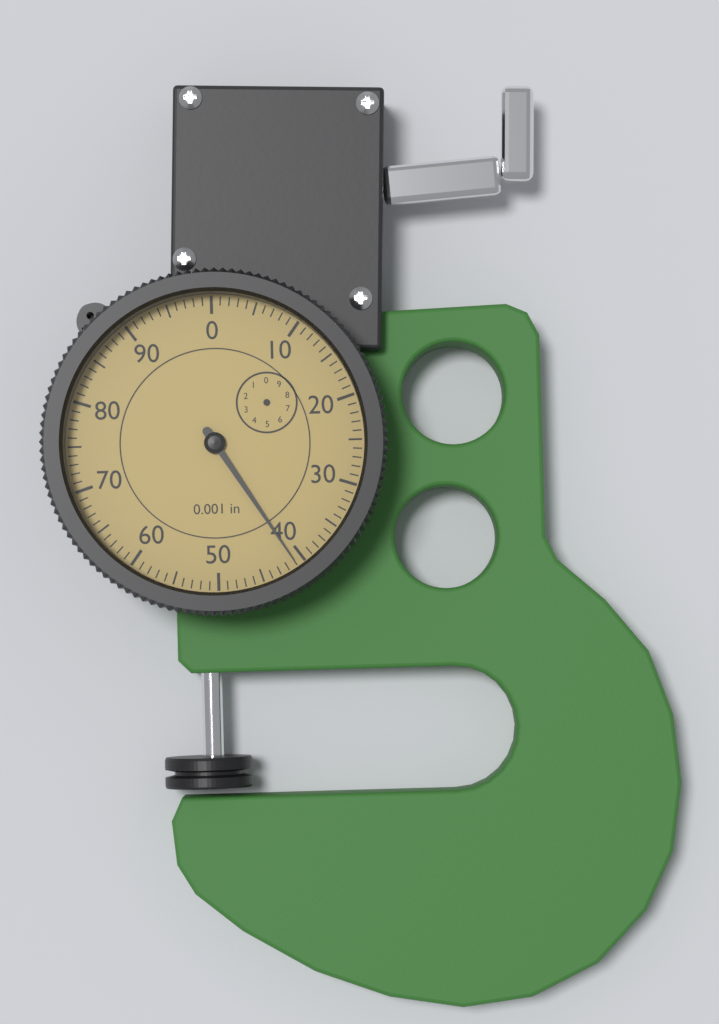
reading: 41 0.001 in
